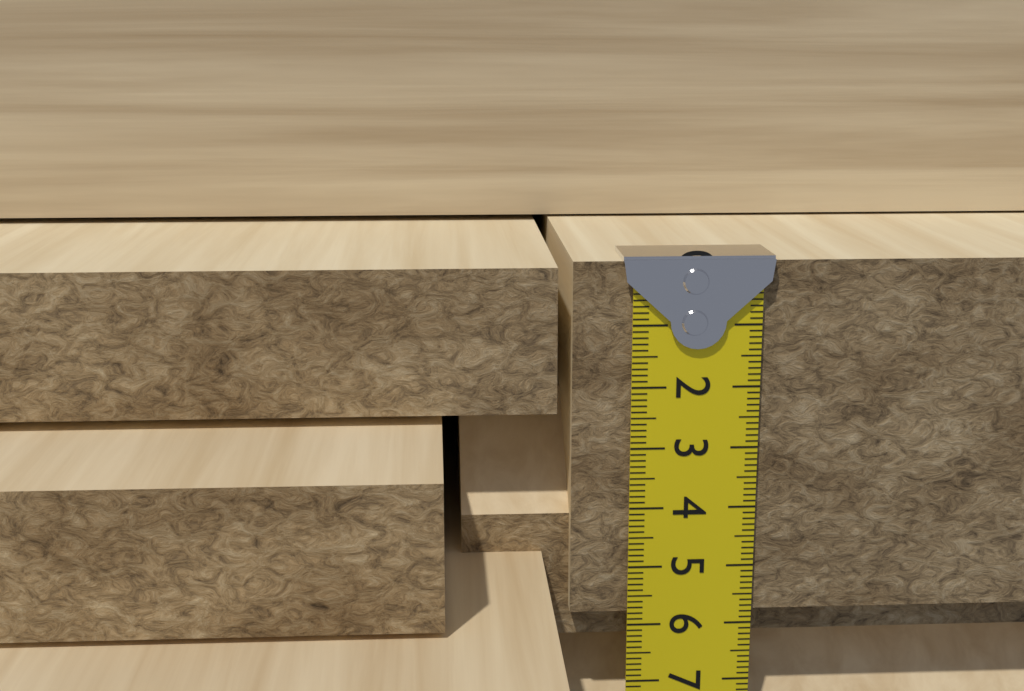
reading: 5.8 cm
